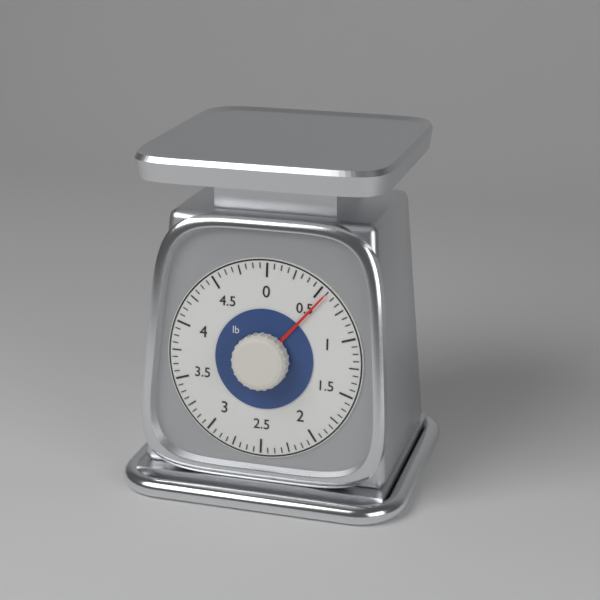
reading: 0.5625 lb
